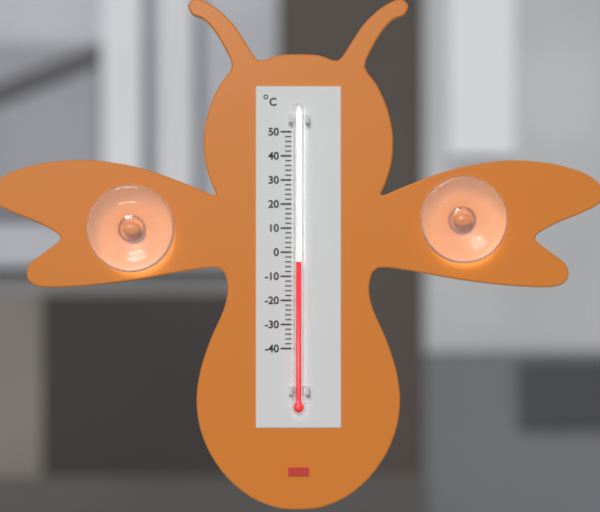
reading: -4 °C
